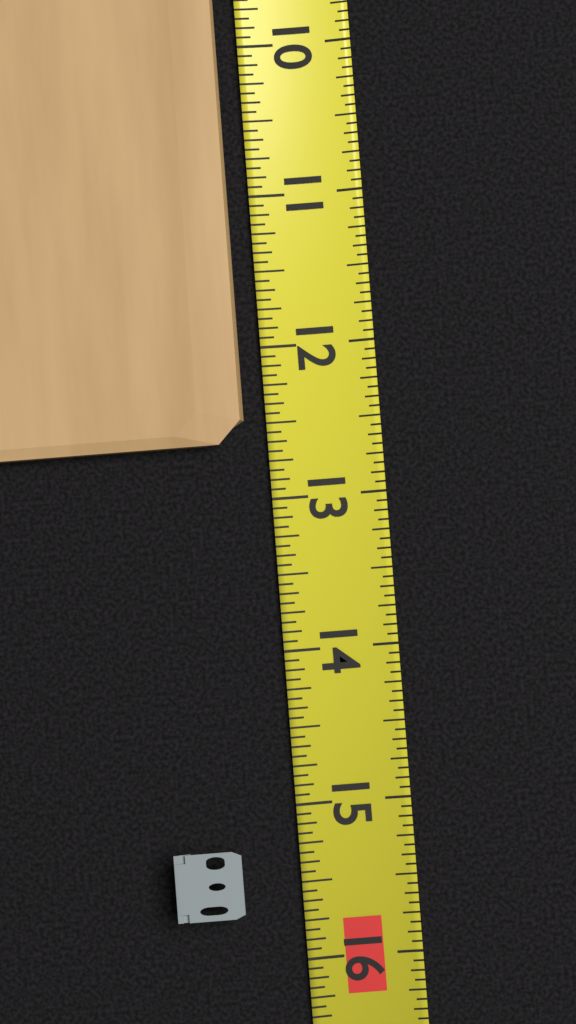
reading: 12.6250 (no unit)
